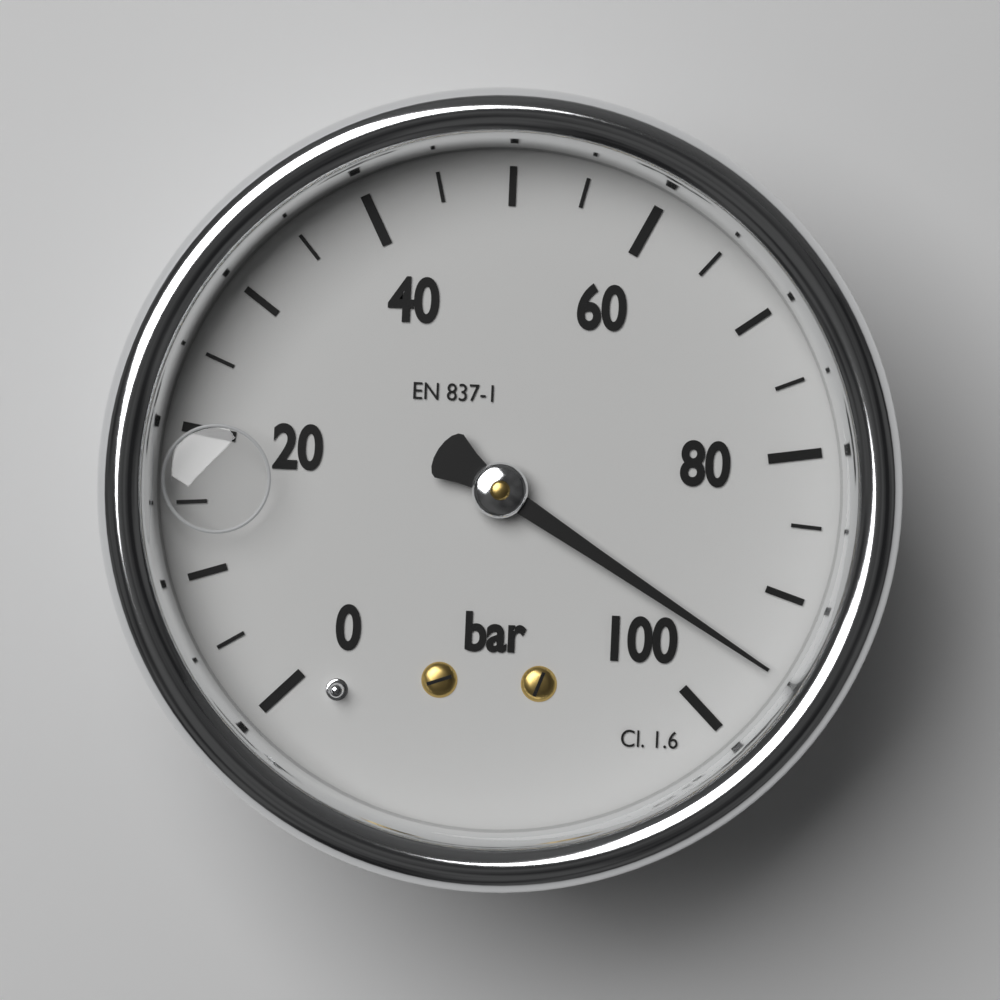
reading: 95 bar
